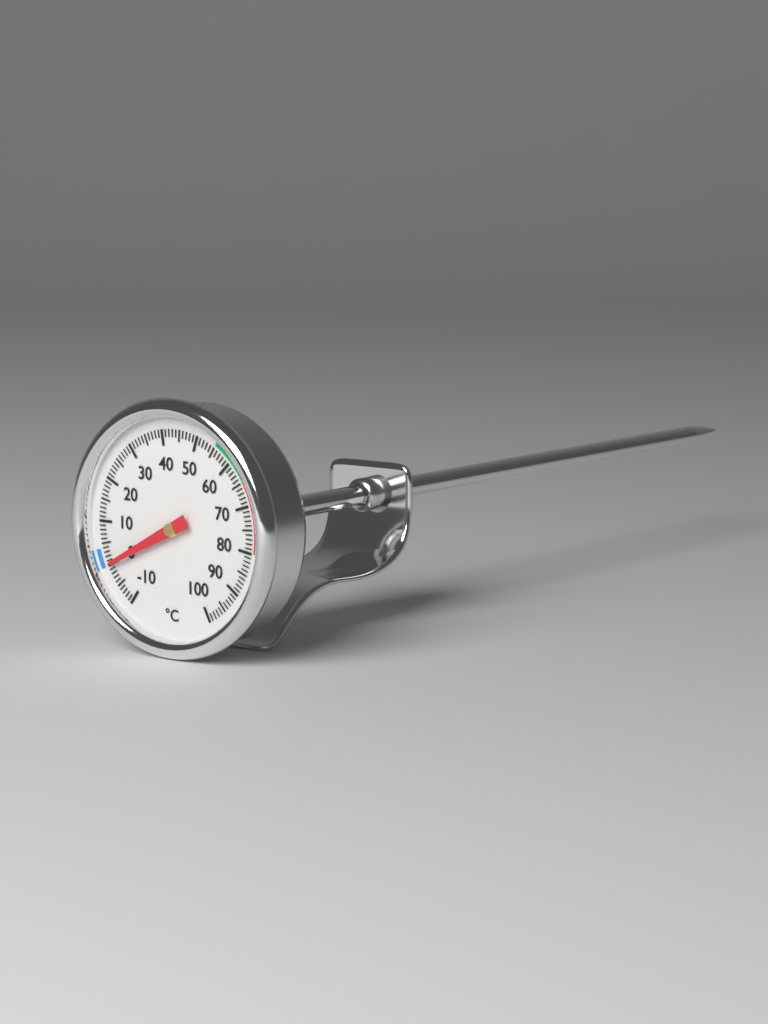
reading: 0 °C
